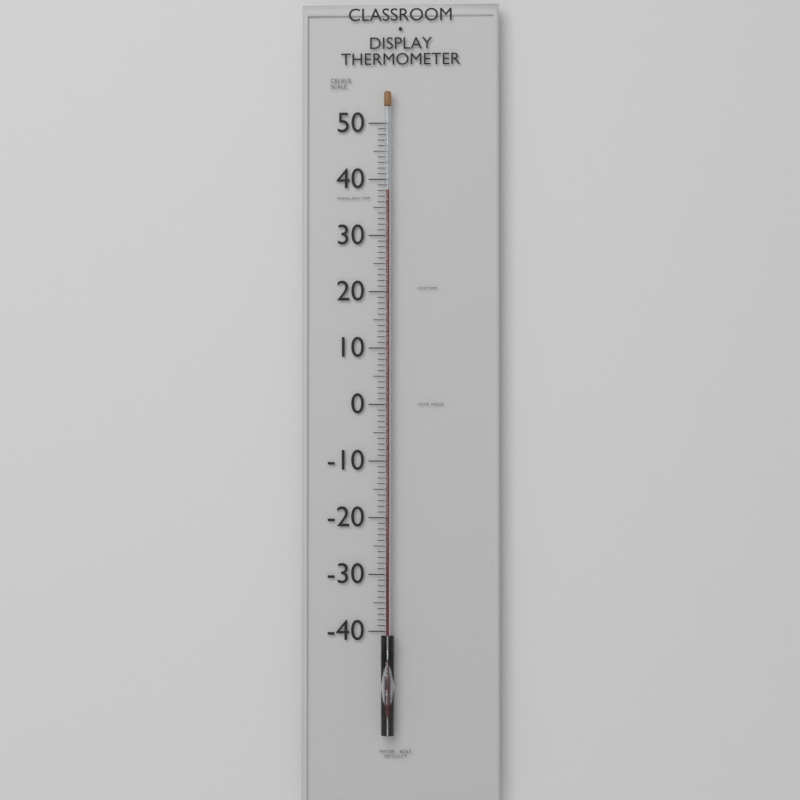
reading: 38 °C
